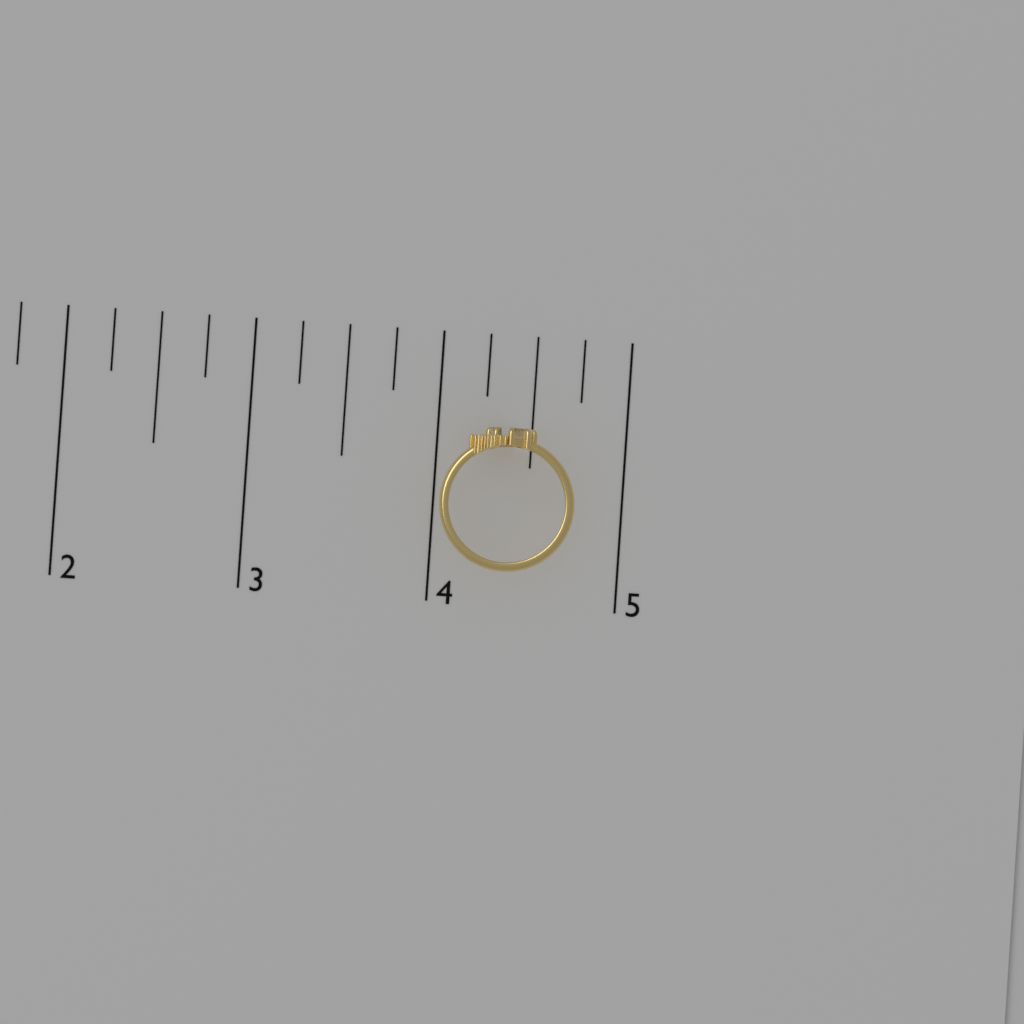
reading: 4.75 inches
